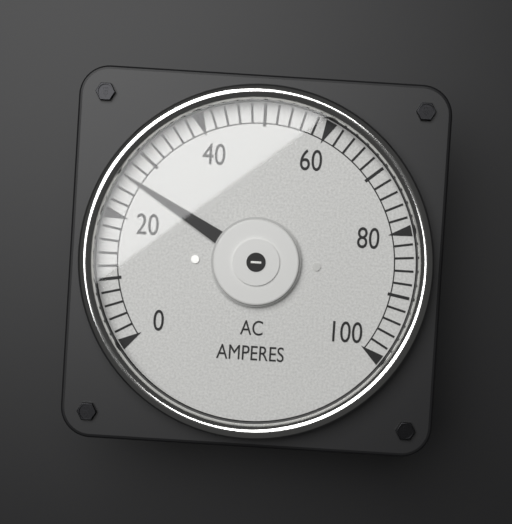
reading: 26 A
